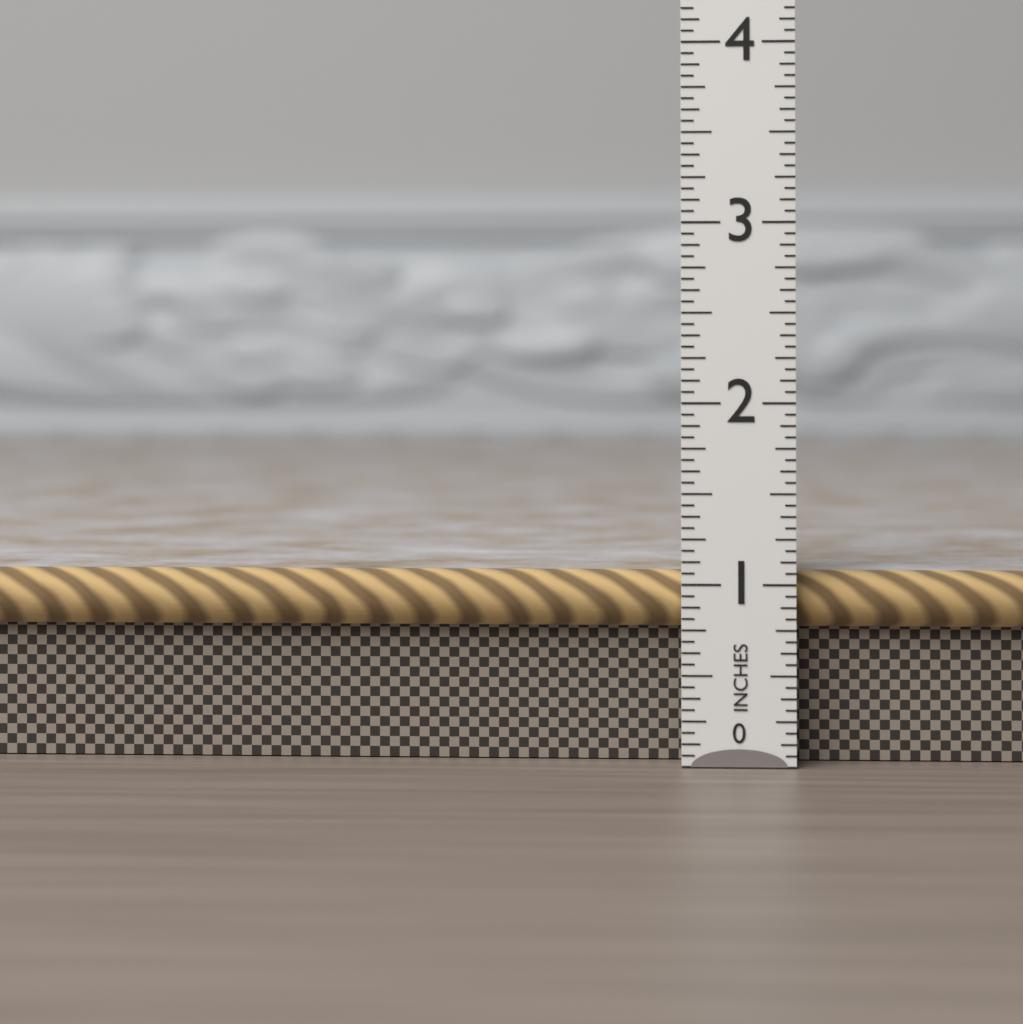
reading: 1.0625 in
